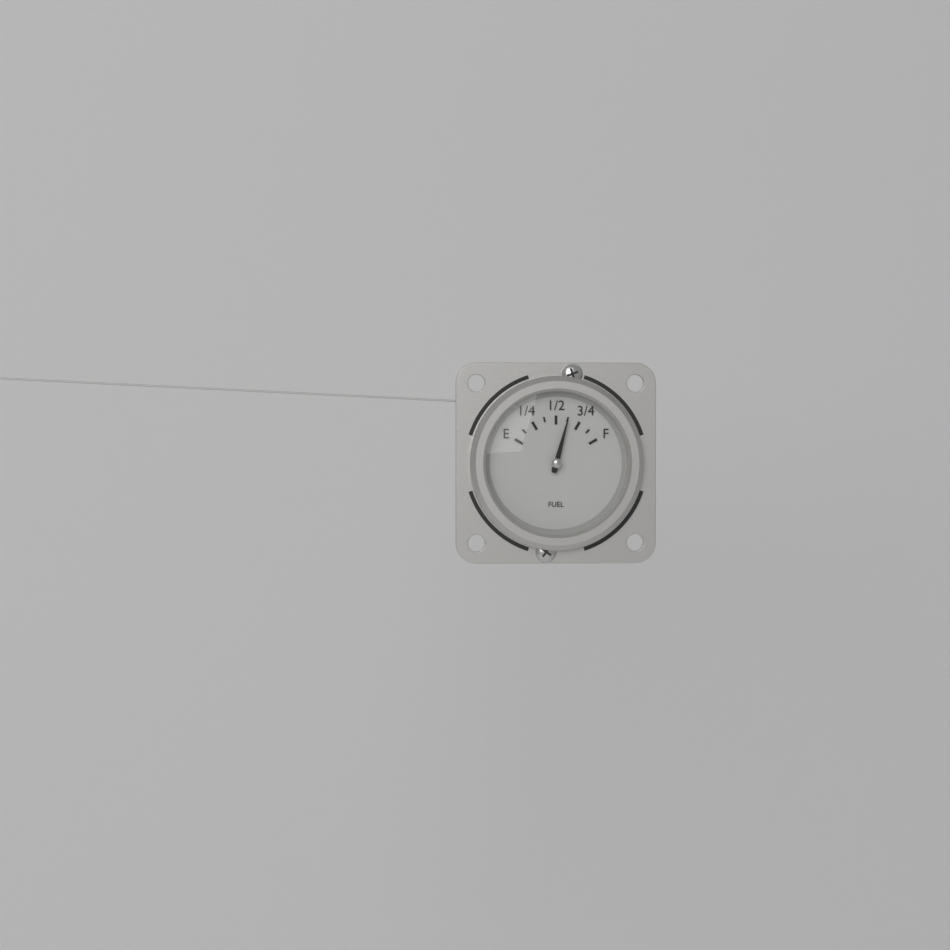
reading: 0.625 (no unit)
